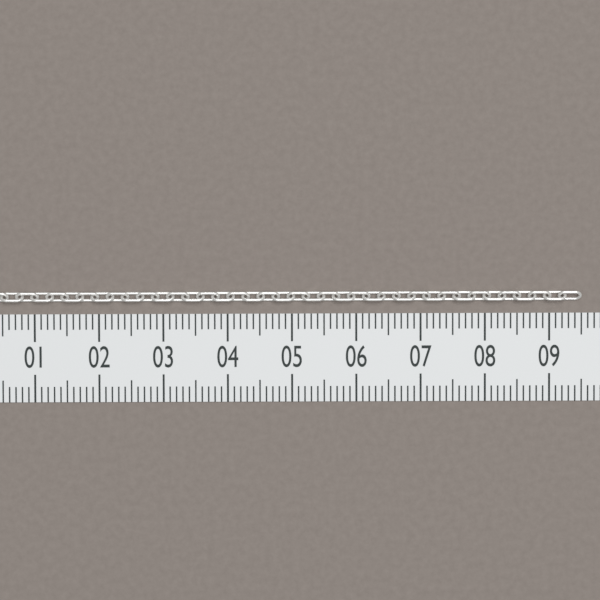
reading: 9.5 (no unit)
